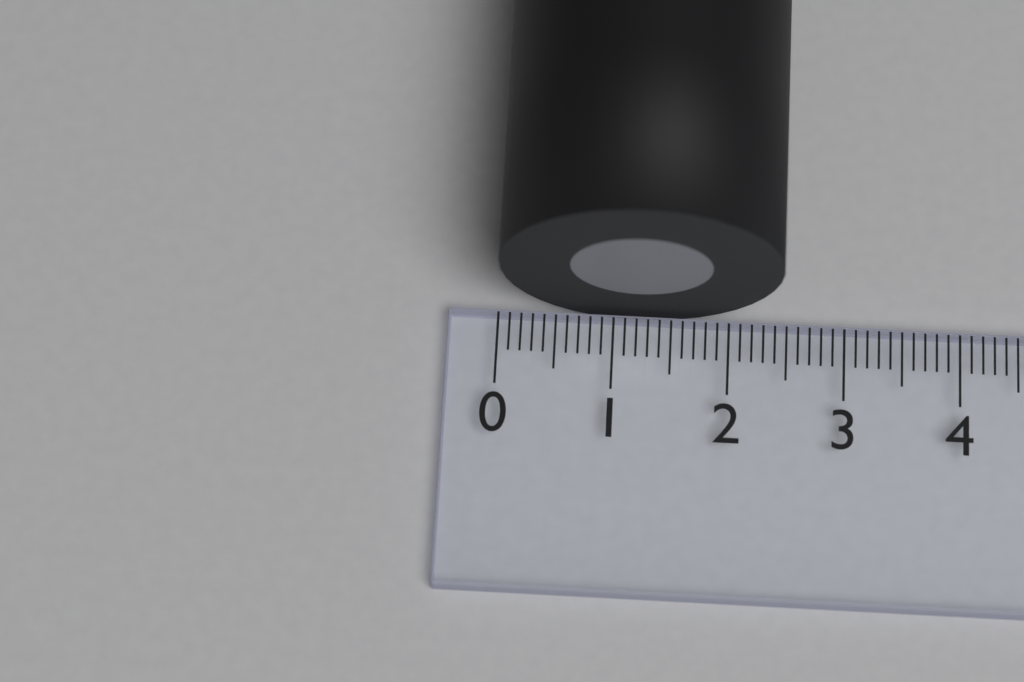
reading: 2.4 (no unit)
